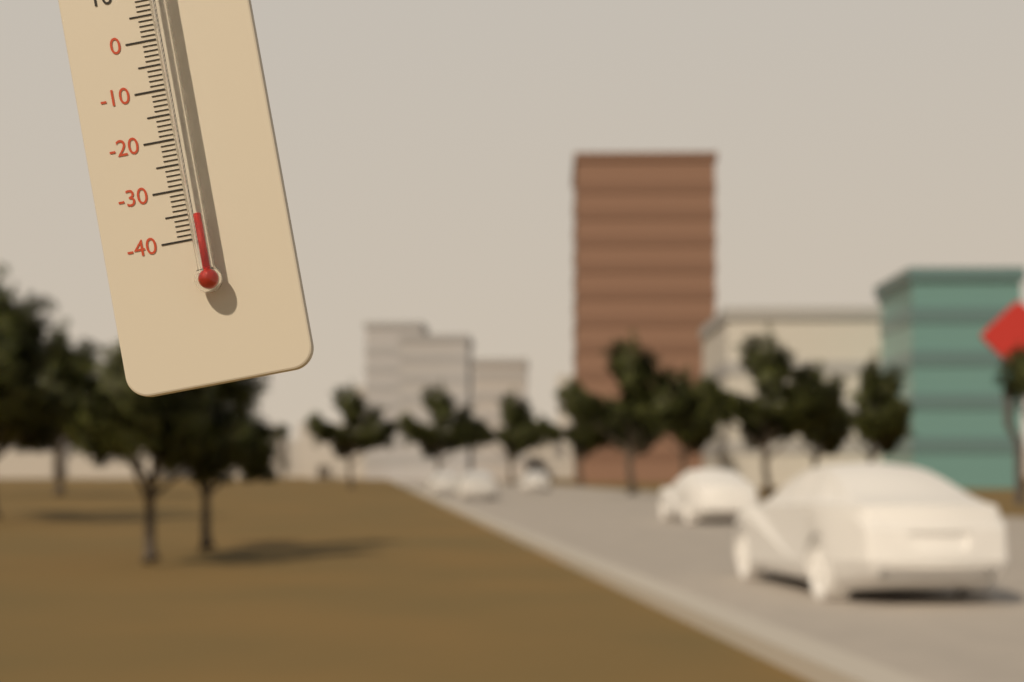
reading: -36 °C
